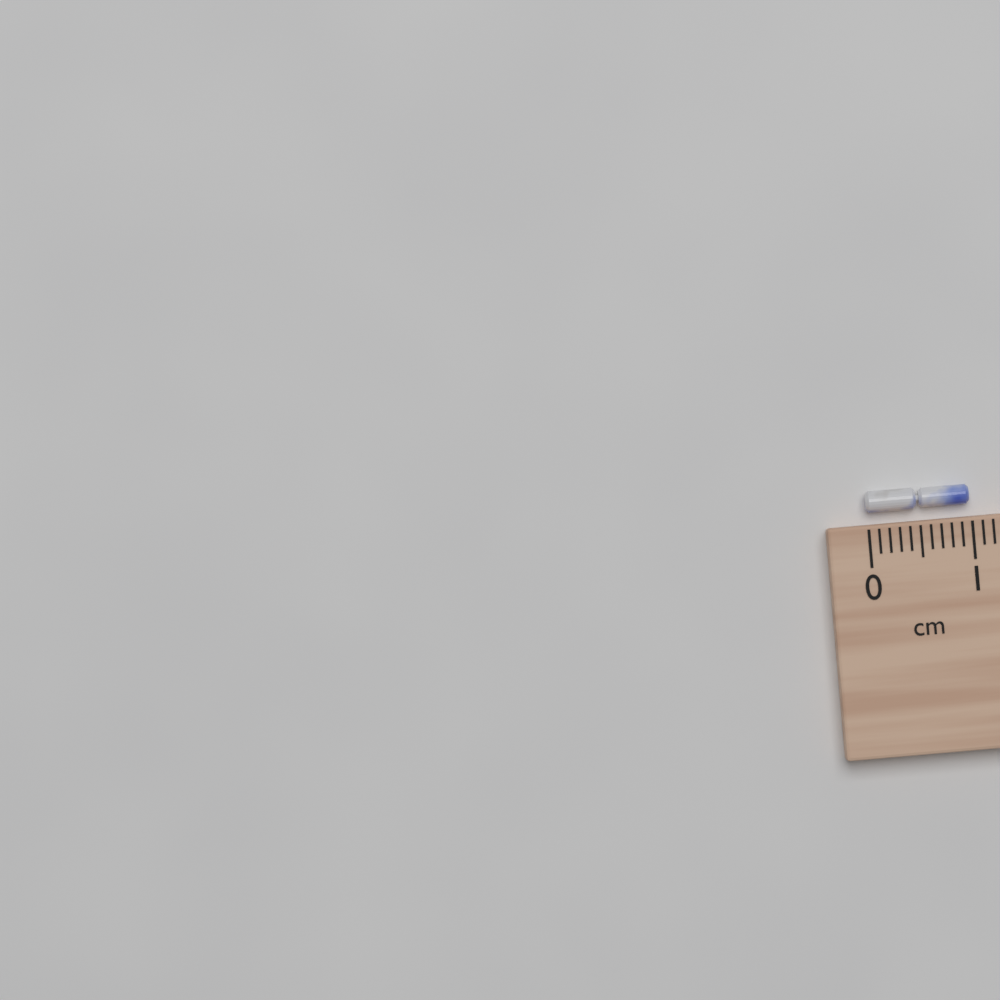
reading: 1.0 cm
